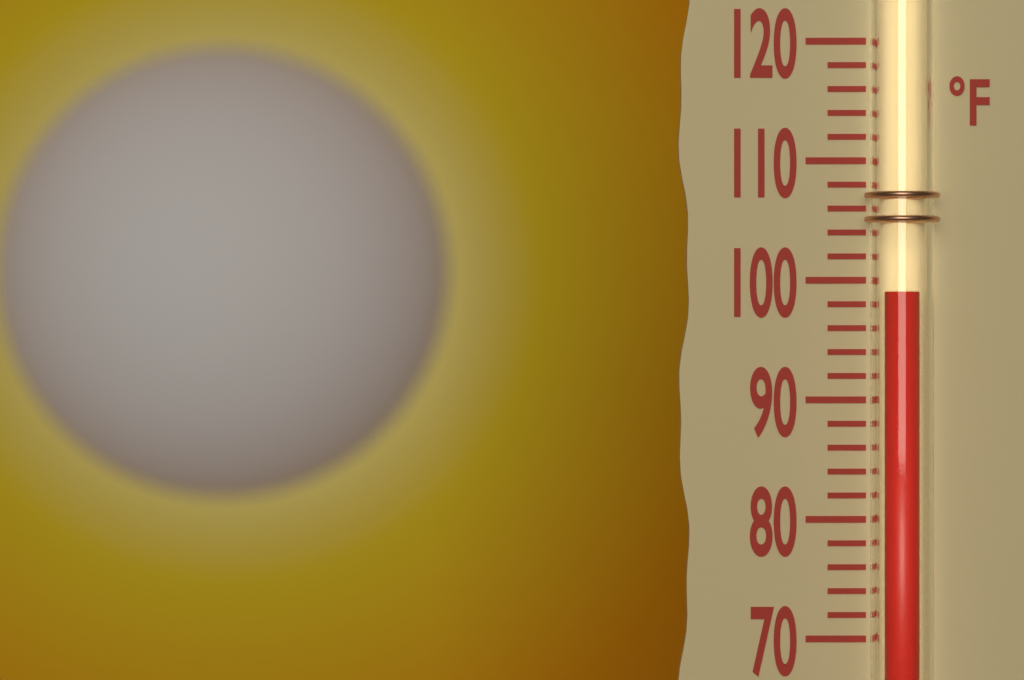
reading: 99 °F
